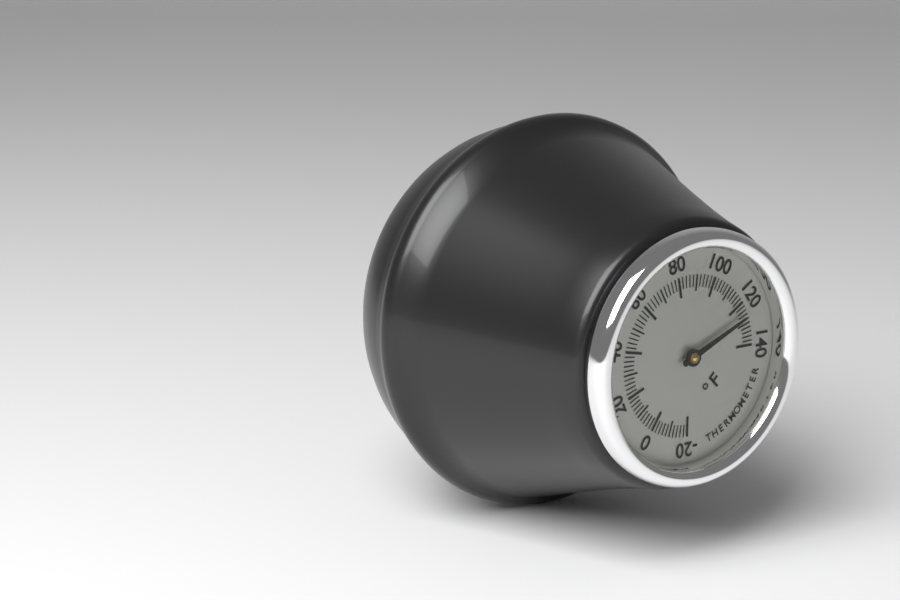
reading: 126 °F
